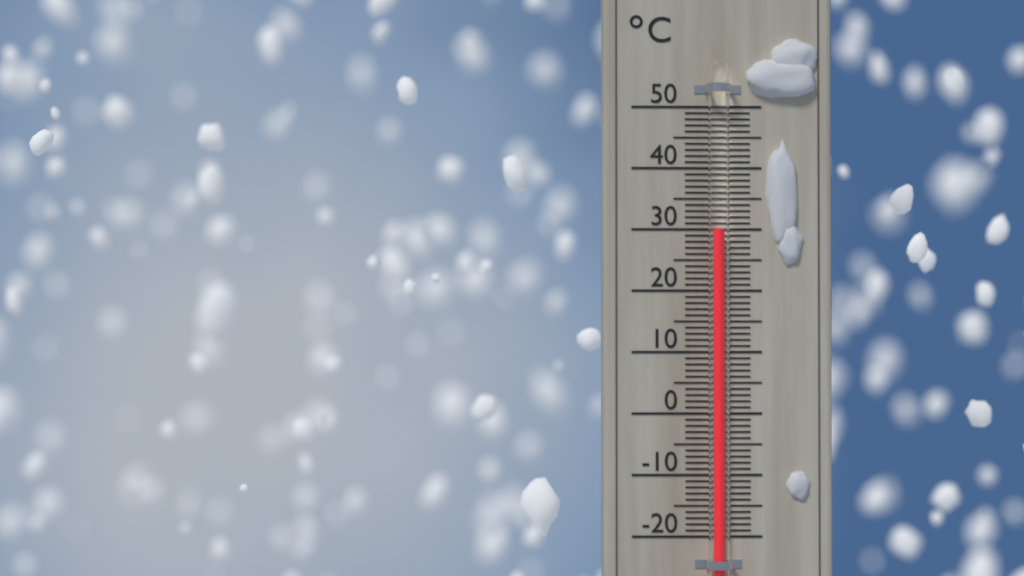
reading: 30 °C
